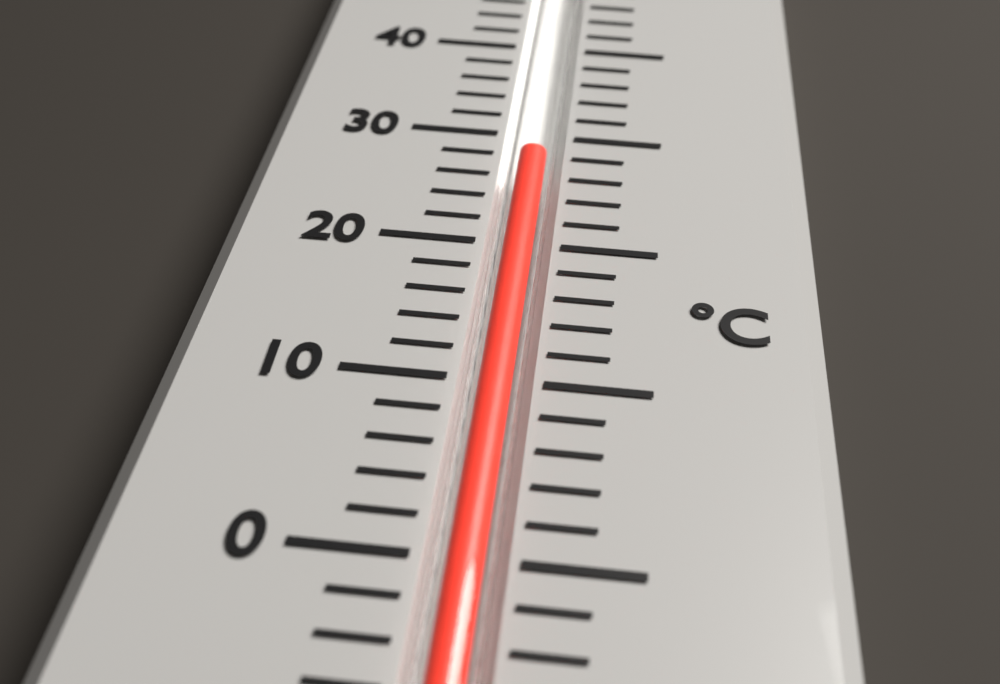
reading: 28 °C
